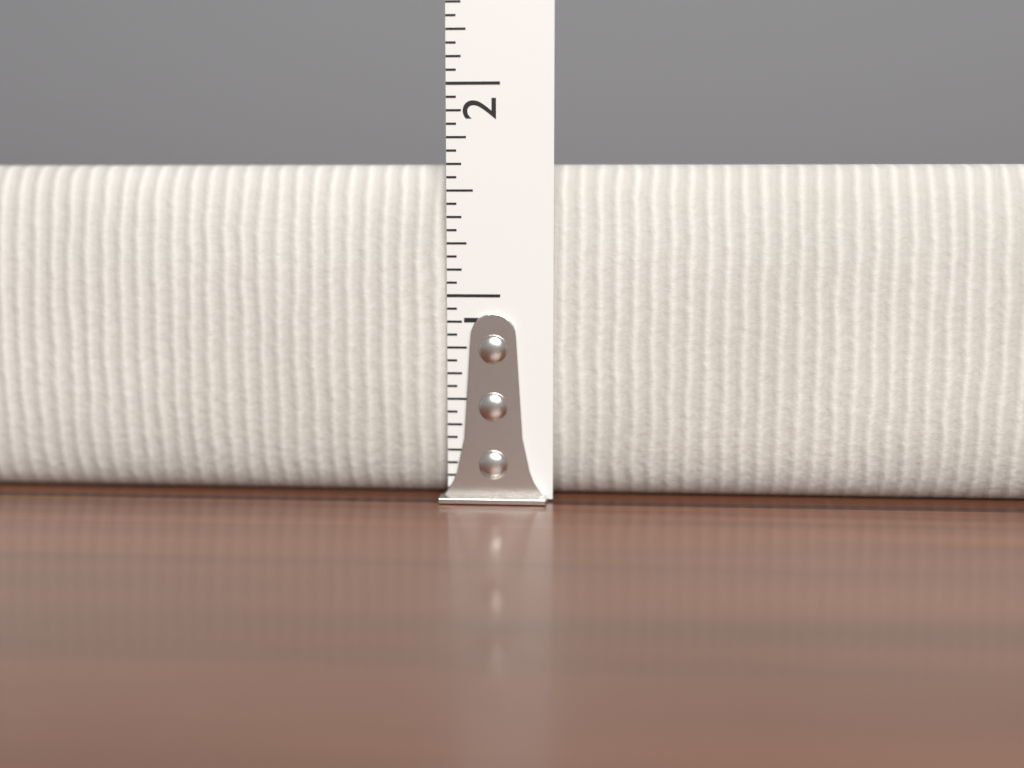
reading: 1.6250 in
